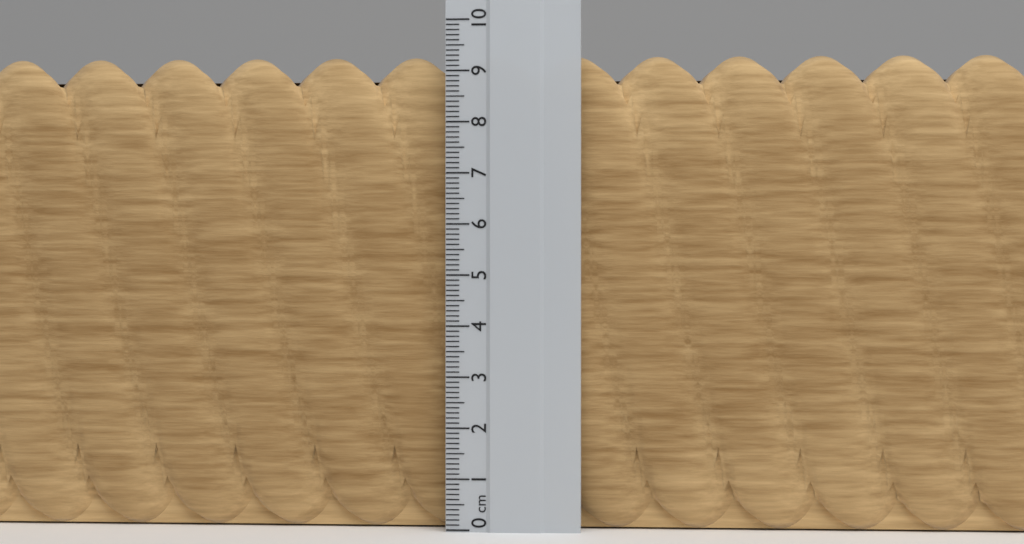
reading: 9.3 cm
